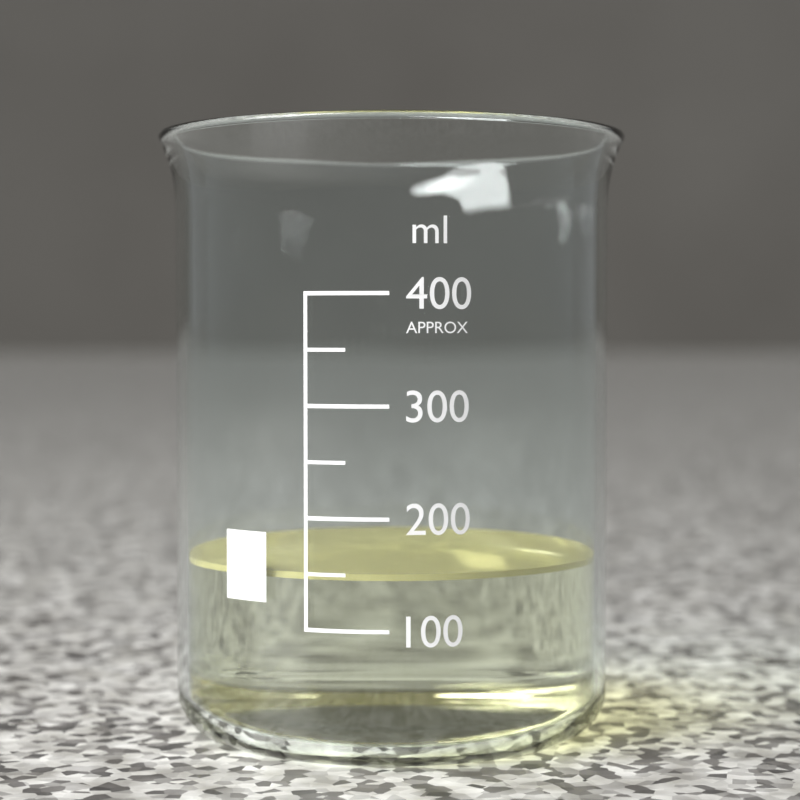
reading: 150 ml
